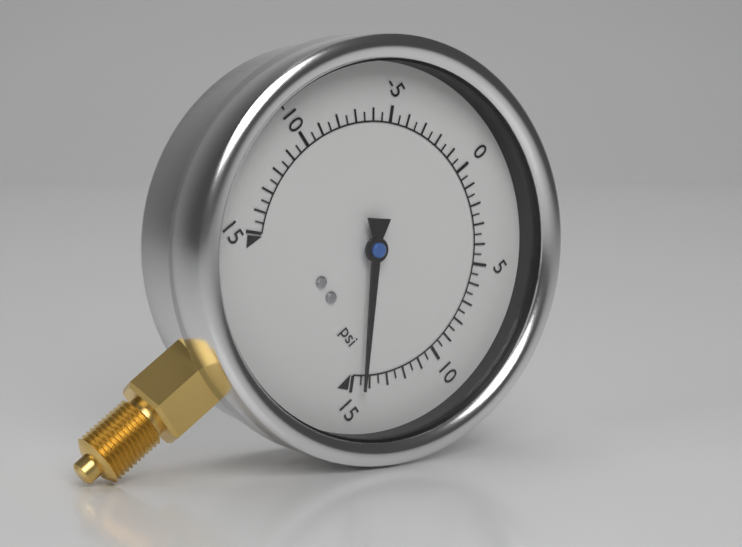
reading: 14.5 psi
